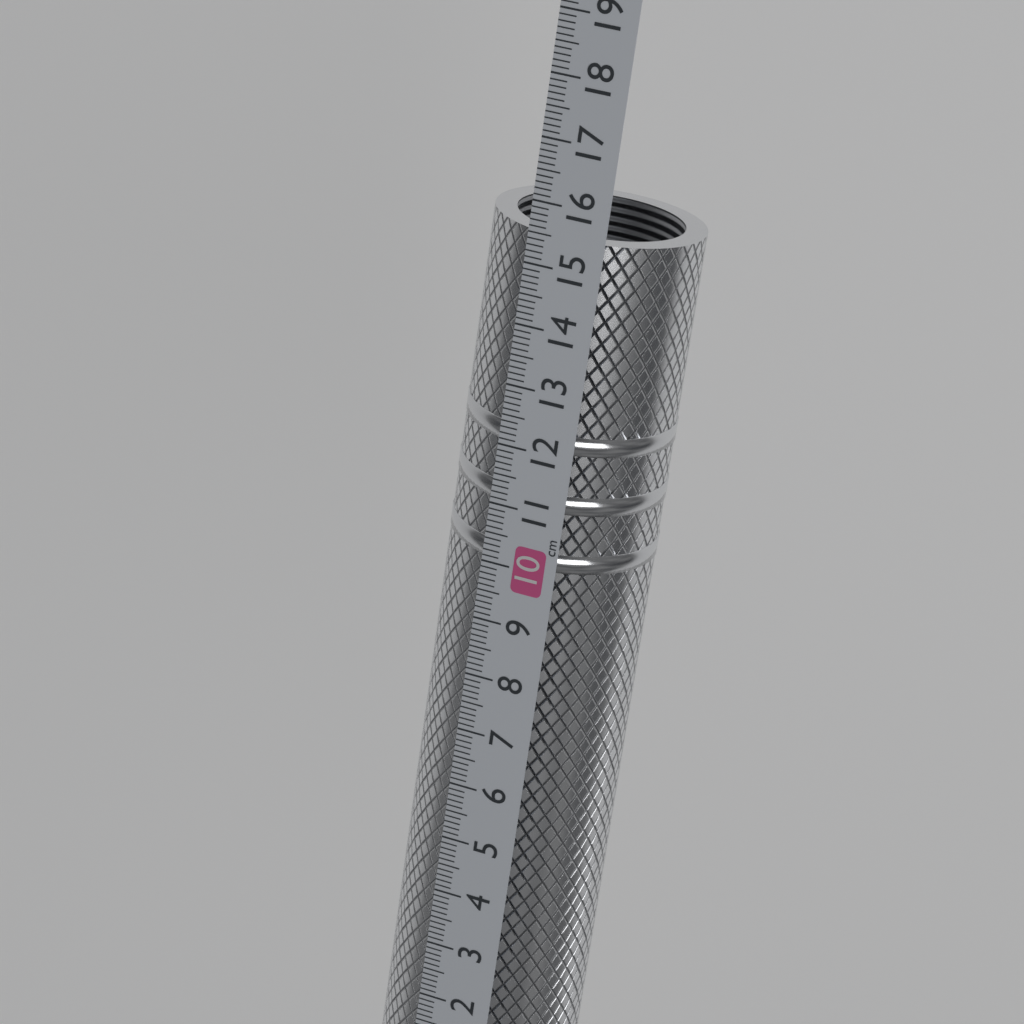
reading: 15.5 cm
